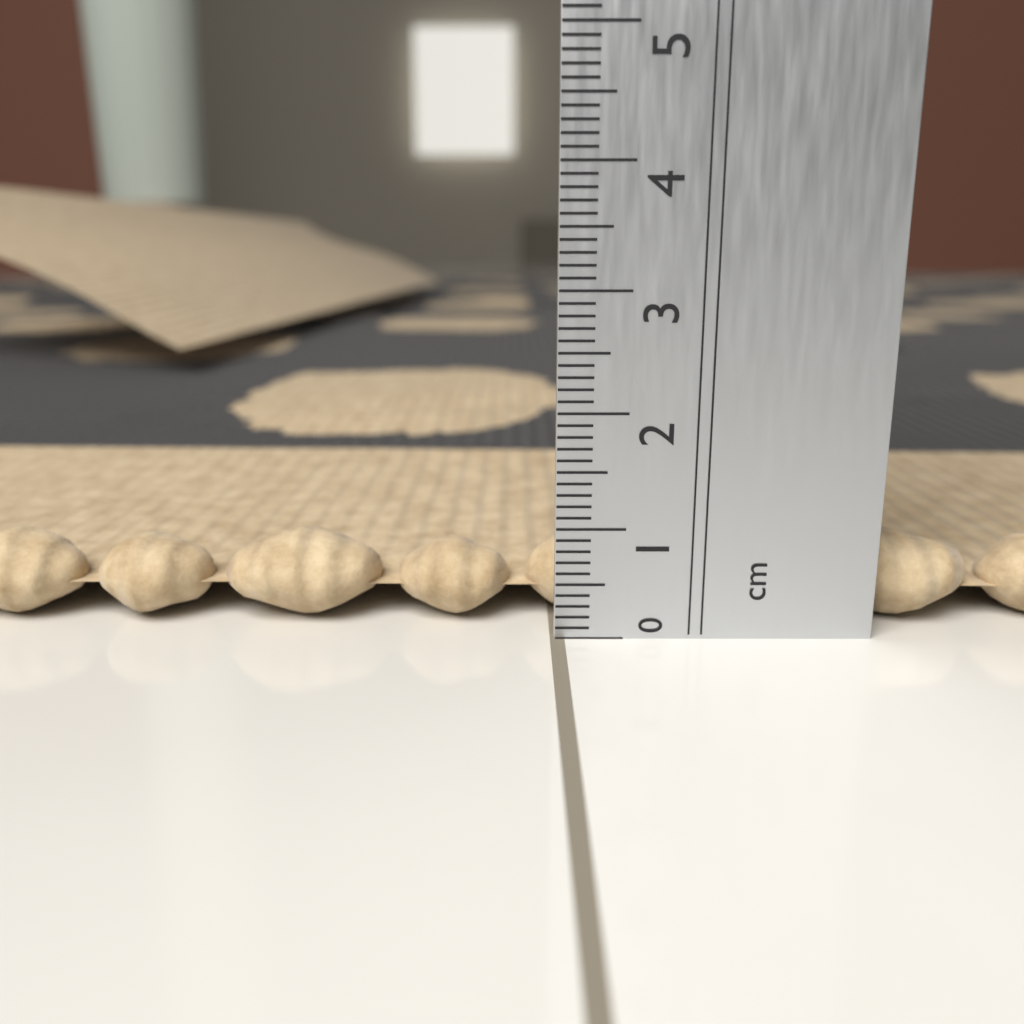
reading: 0.8 cm
